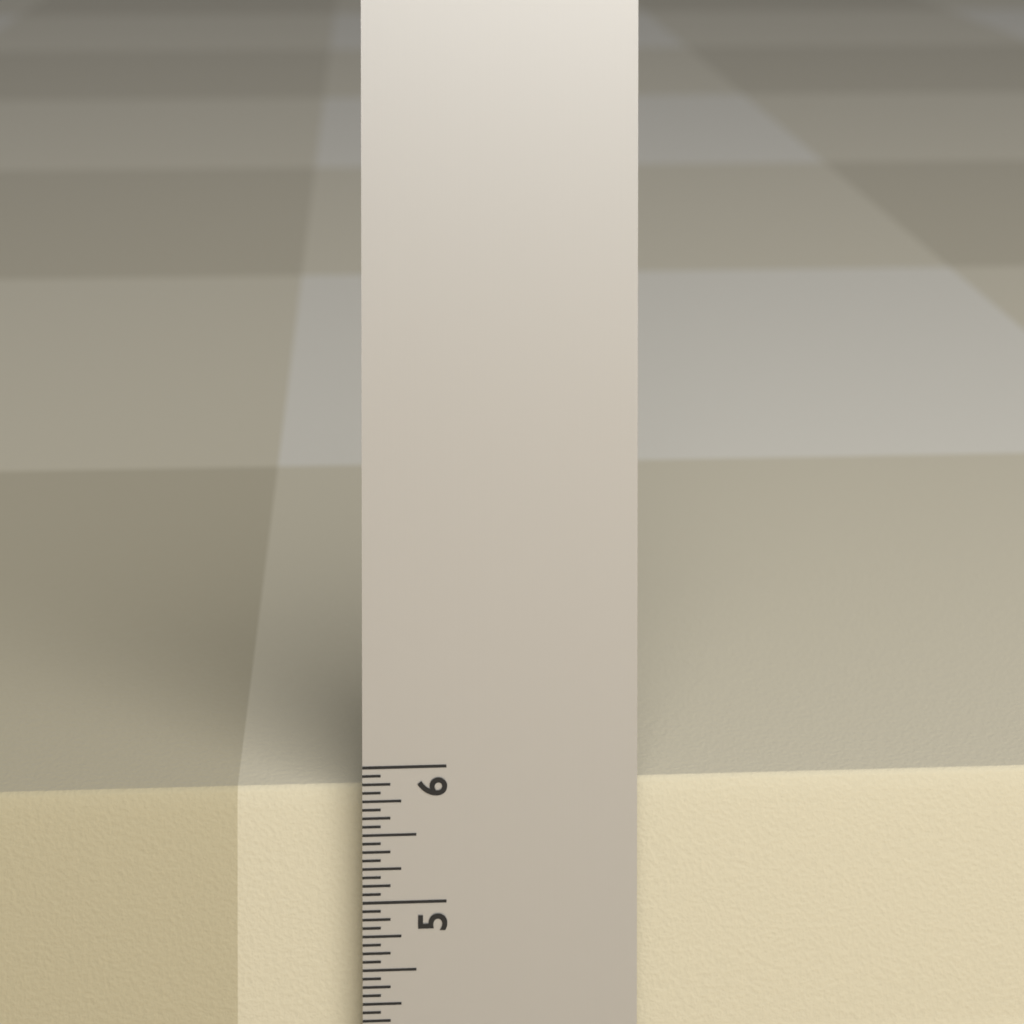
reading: 5.7500 in
